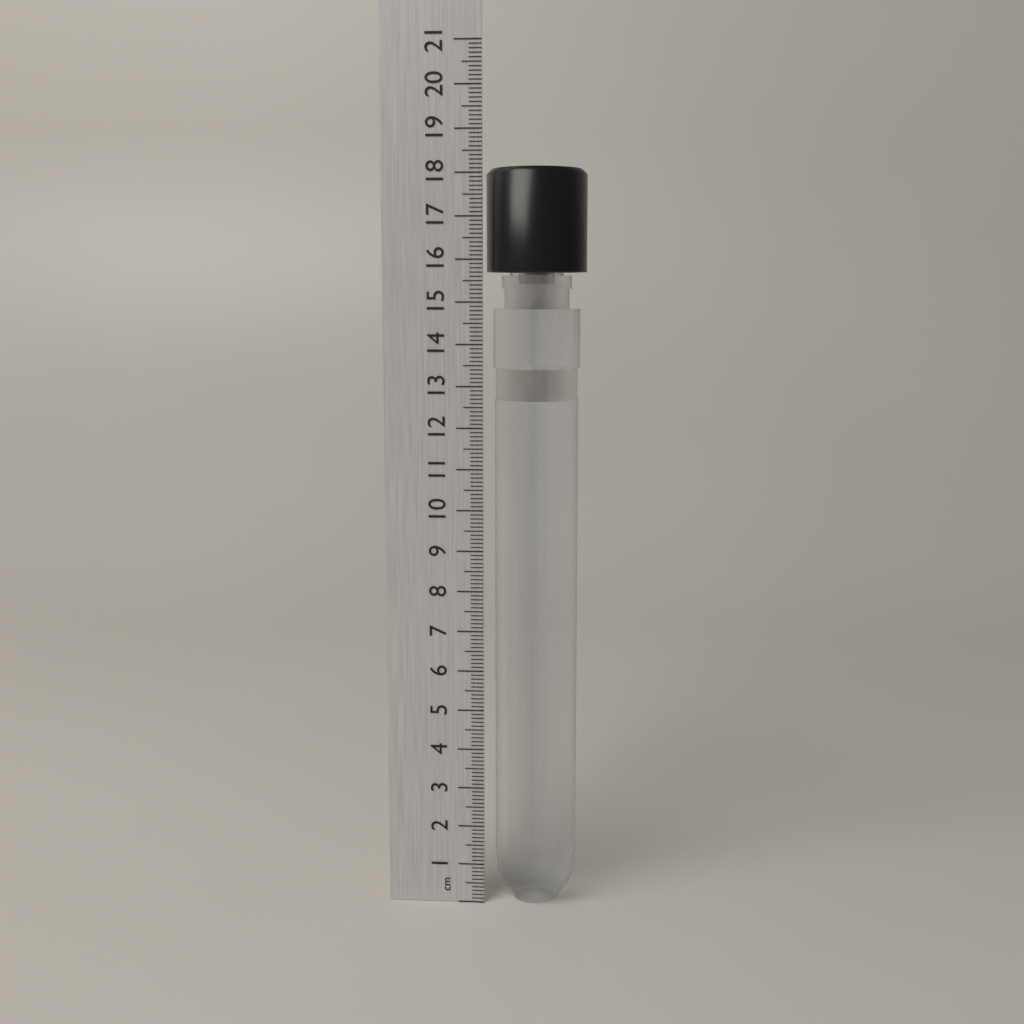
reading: 18.1 cm
